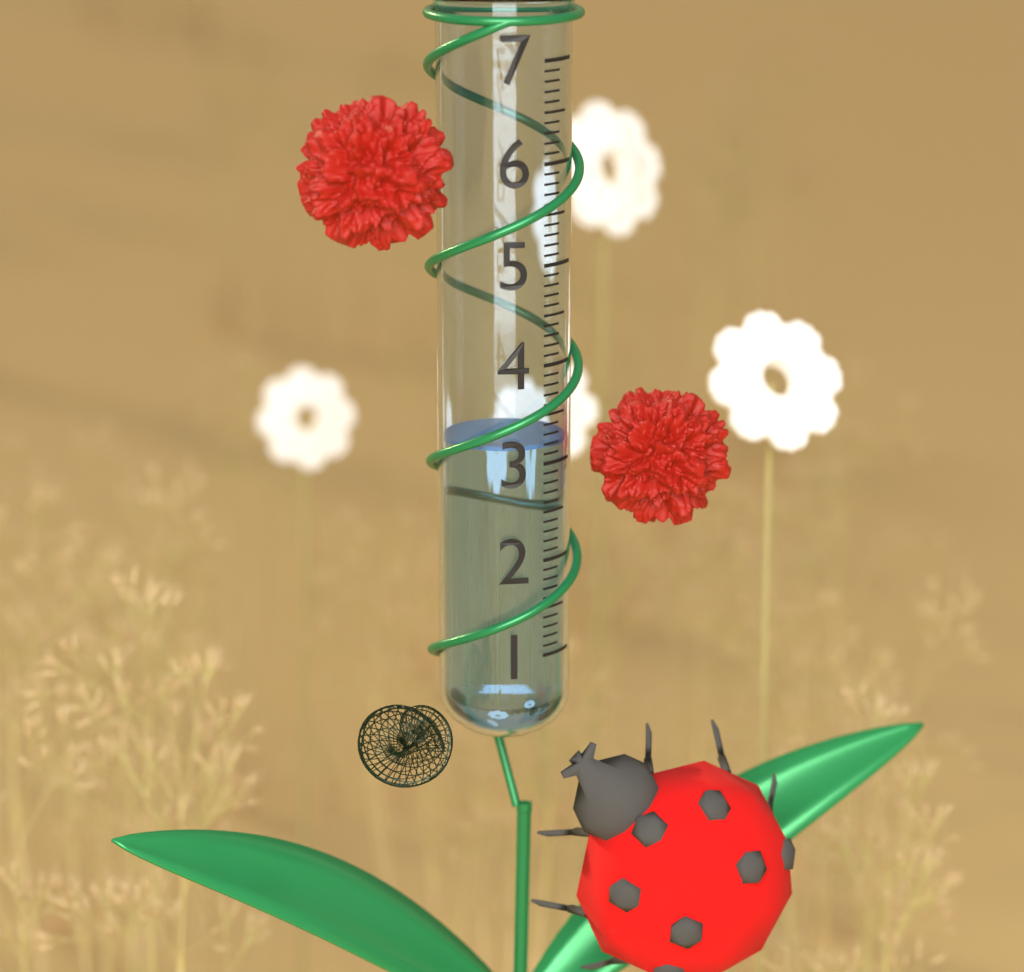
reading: 3.2 (no unit)
